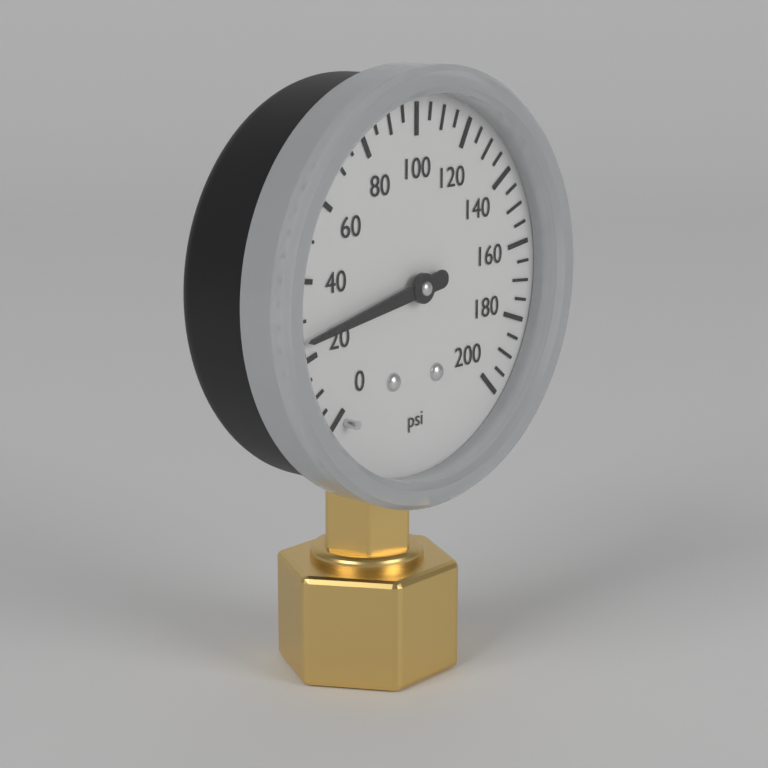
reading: 25 psi
